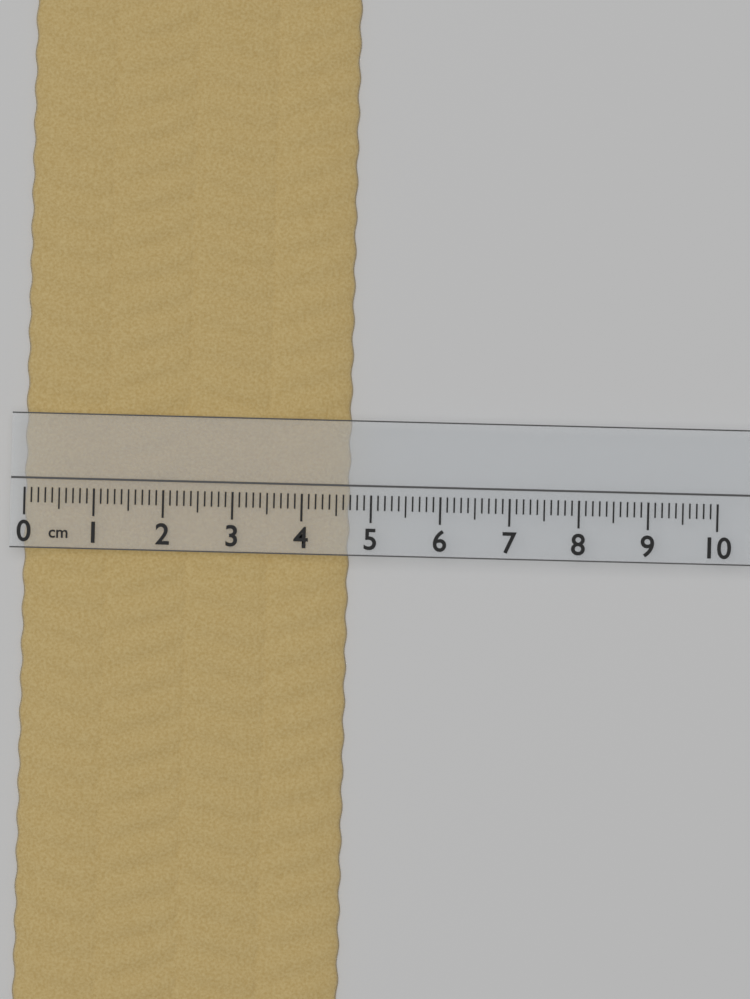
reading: 4.7 cm
